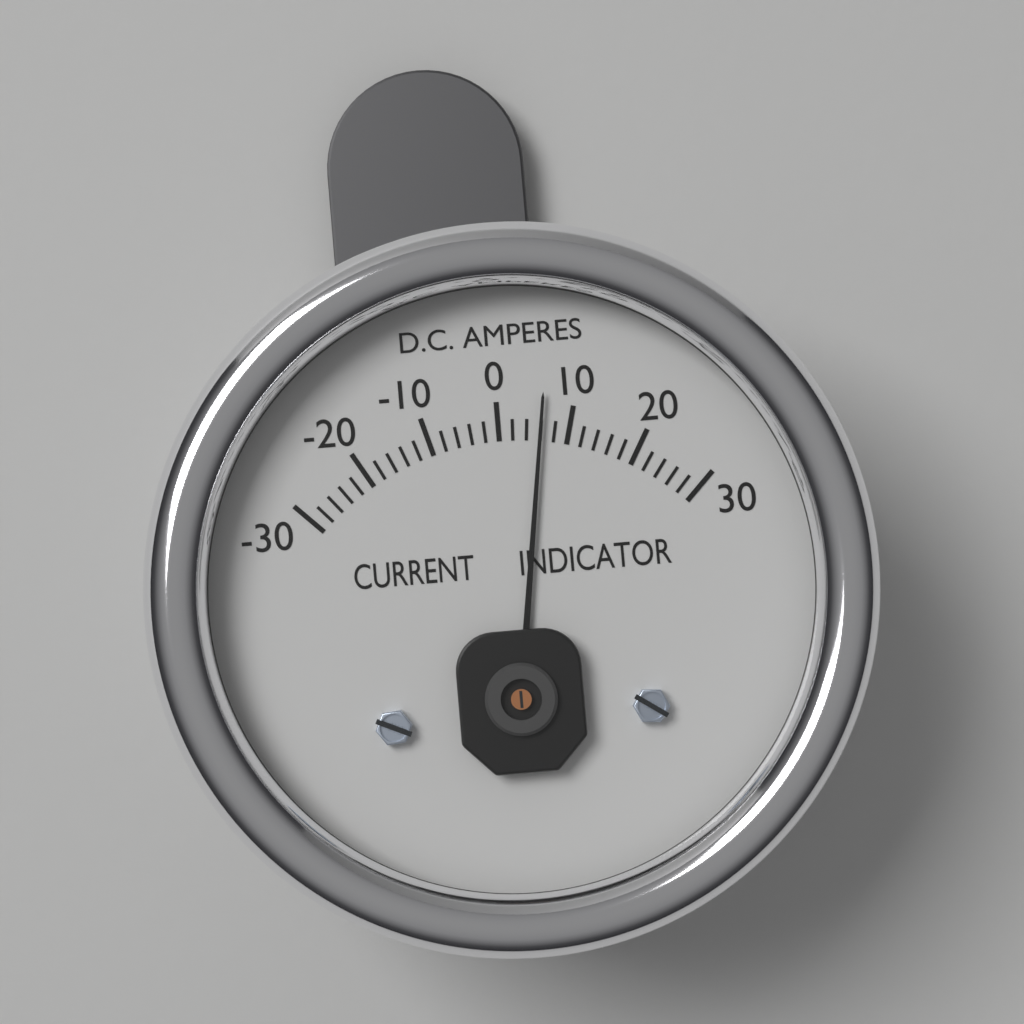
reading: 6 A
